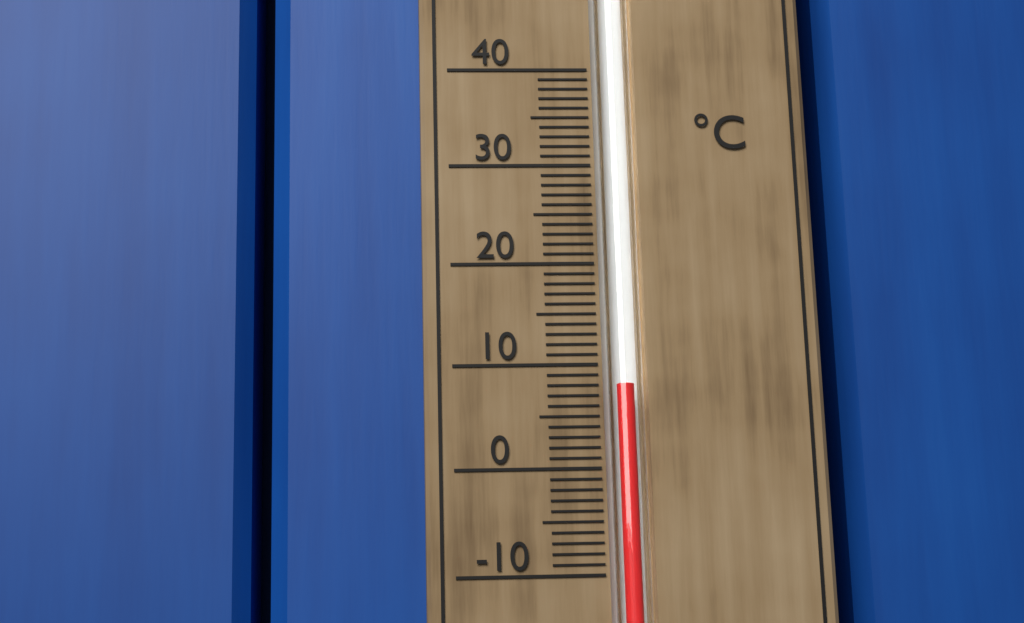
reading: 8 °C
